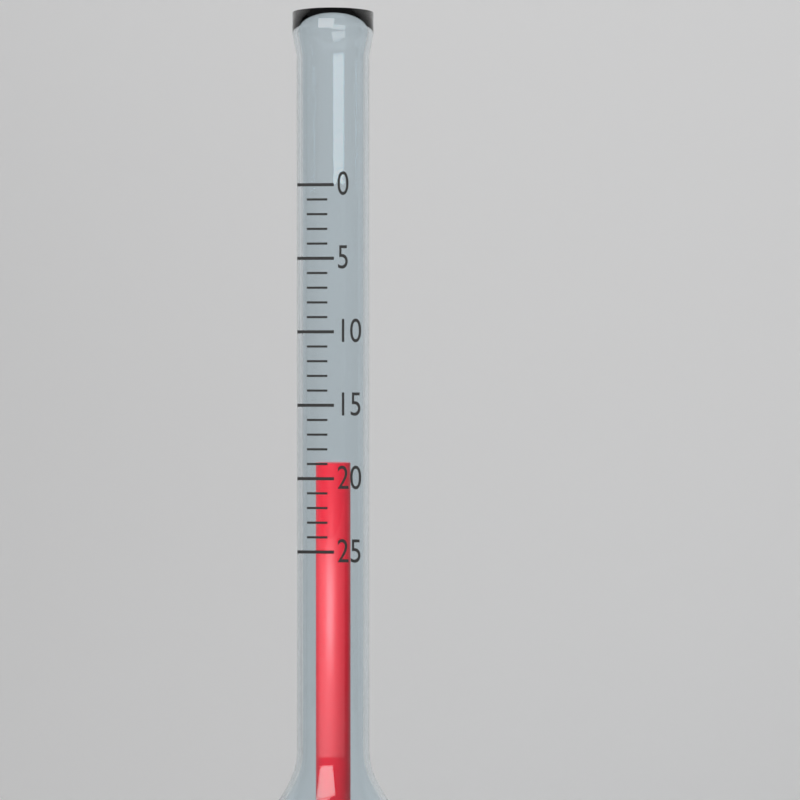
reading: 19 (no unit)
